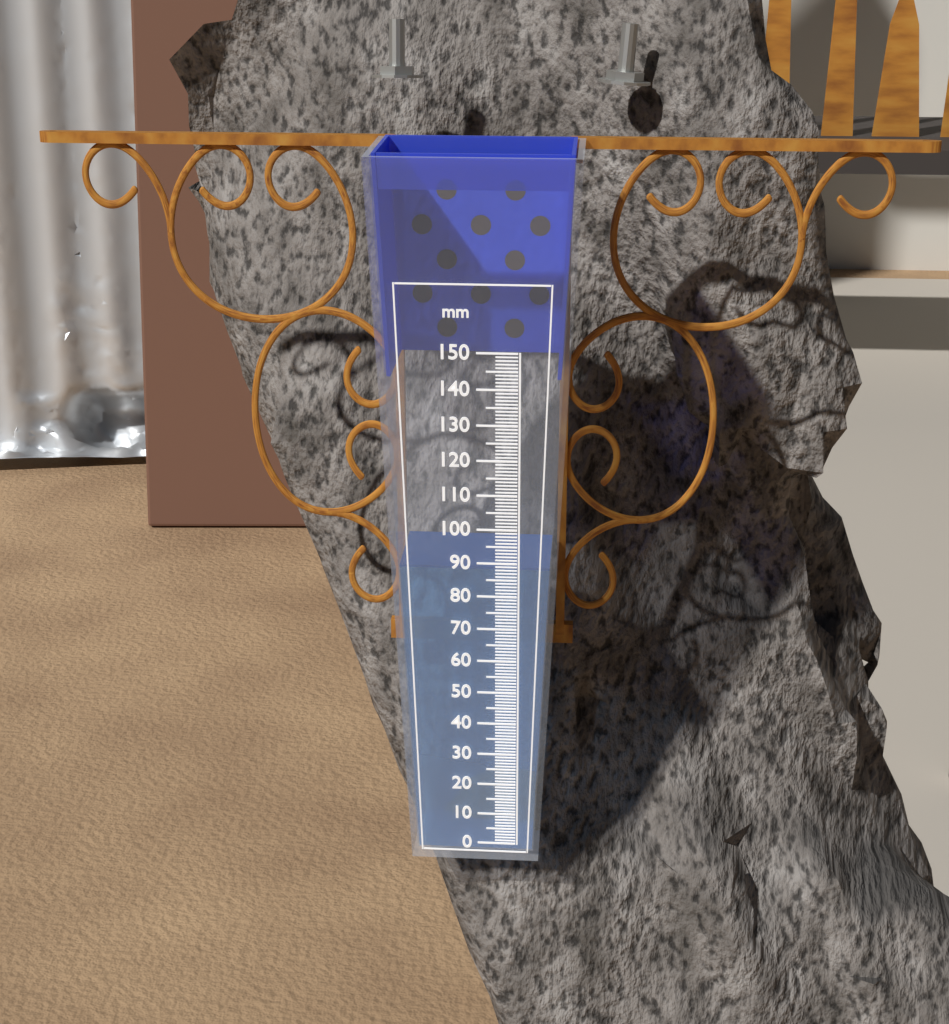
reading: 88 mm
